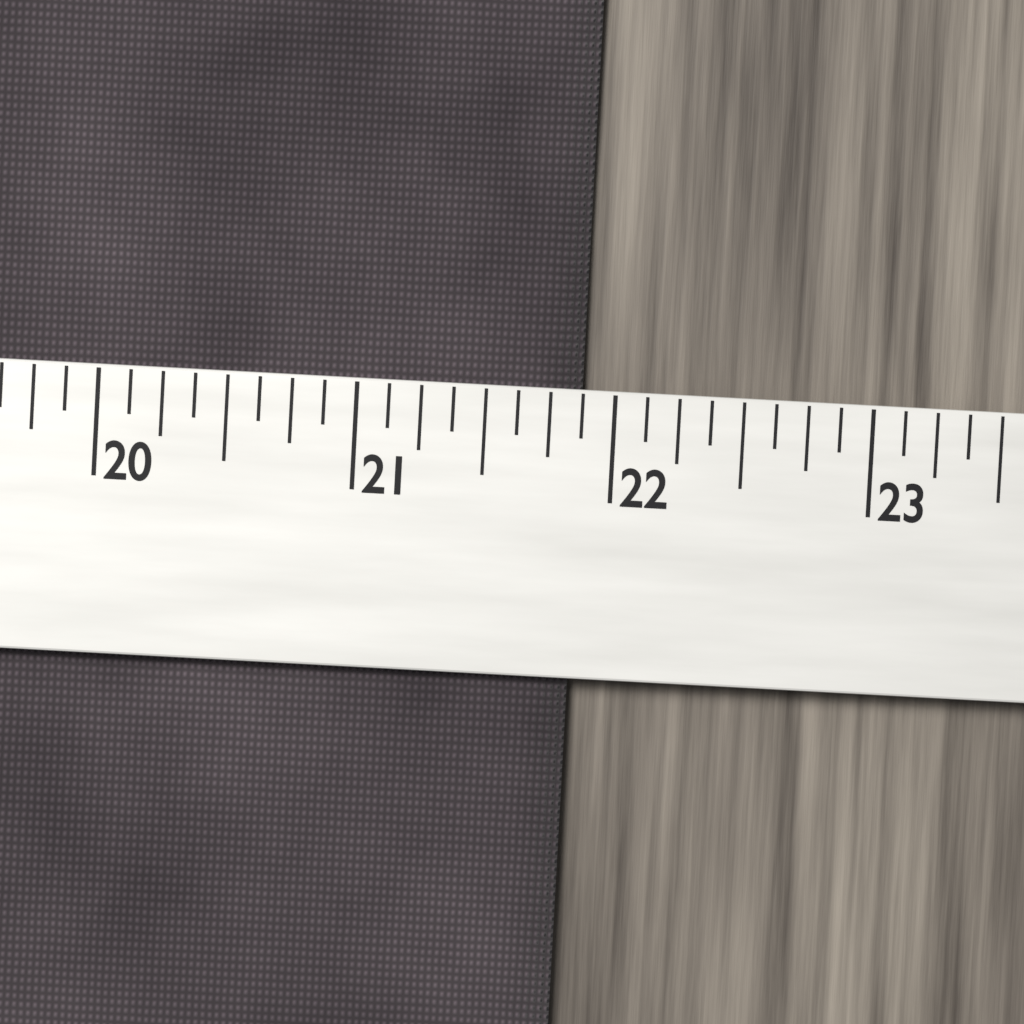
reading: 21.875 (no unit)
